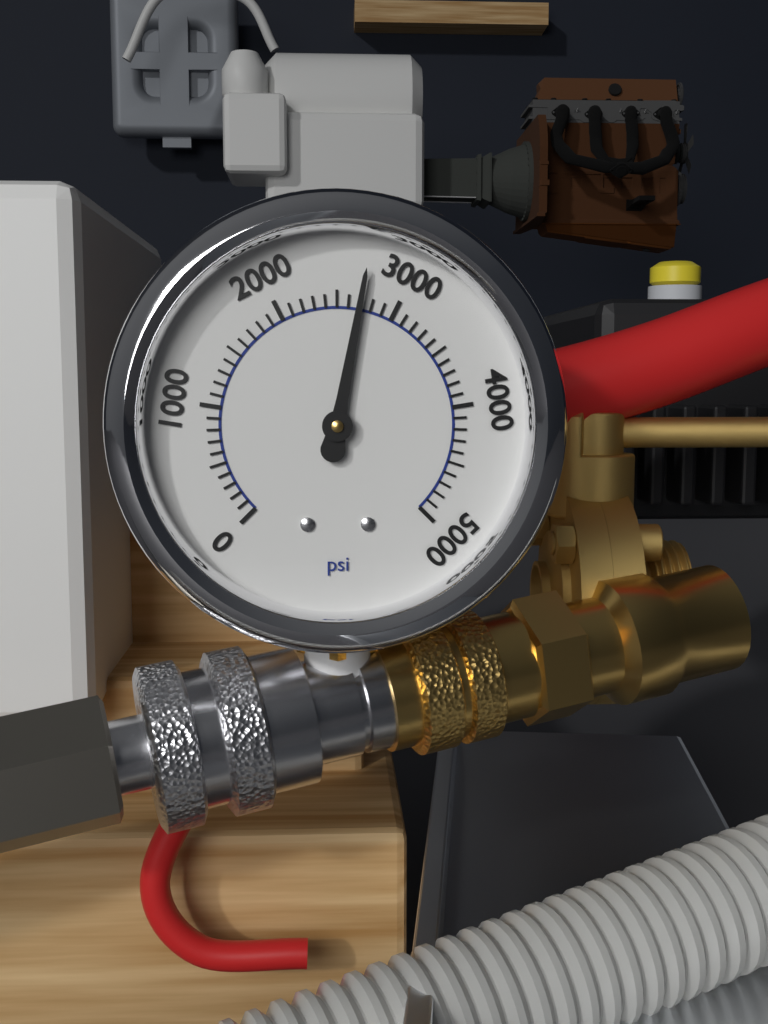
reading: 2700 psi
